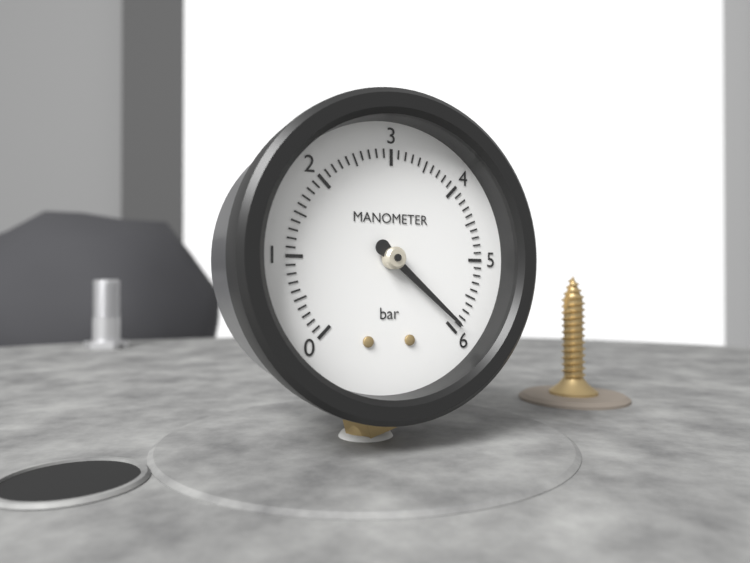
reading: 5.9 bar
